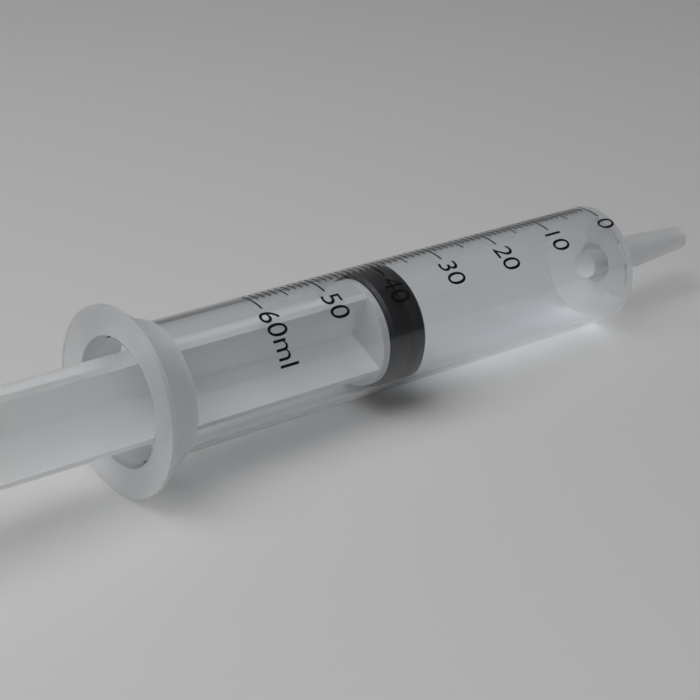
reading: 37 ml
